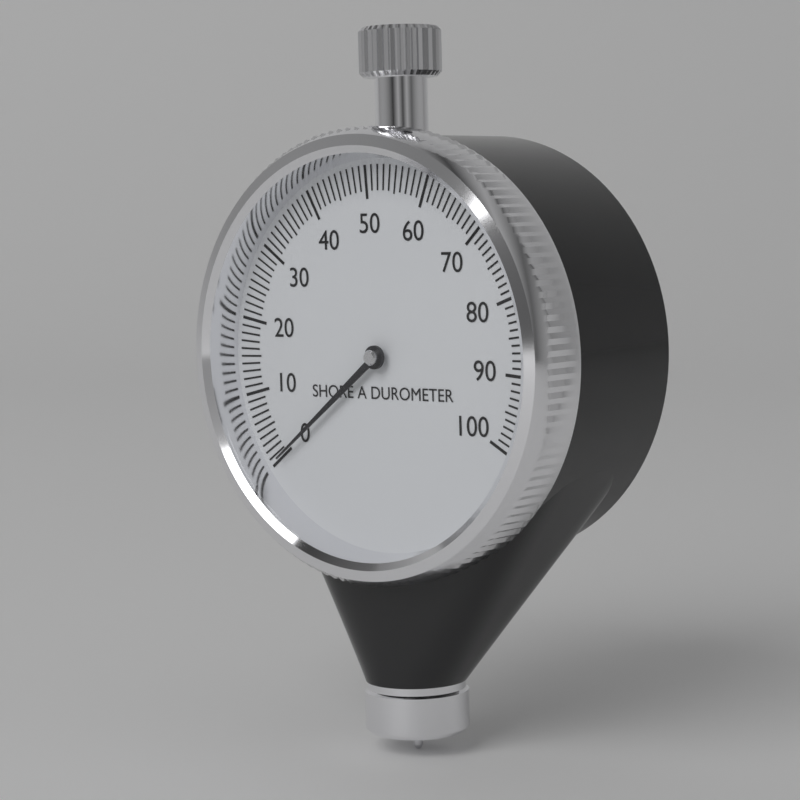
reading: 0 Shore A
